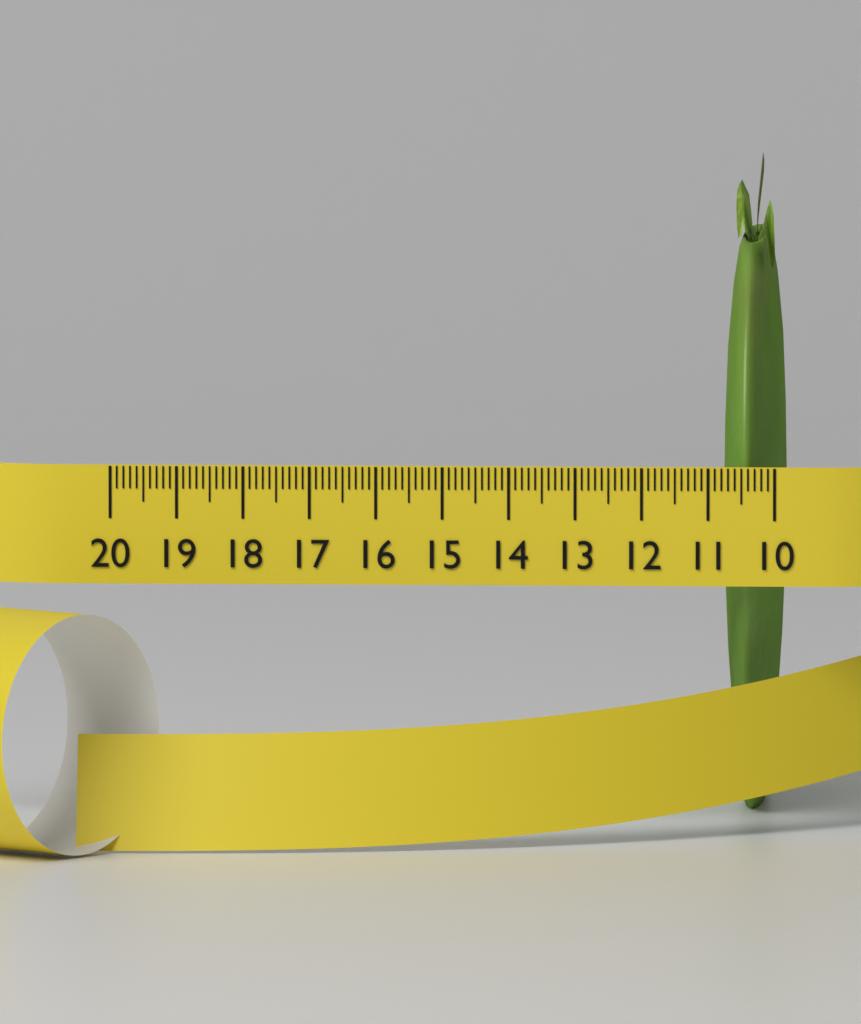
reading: 10.9 (no unit)
